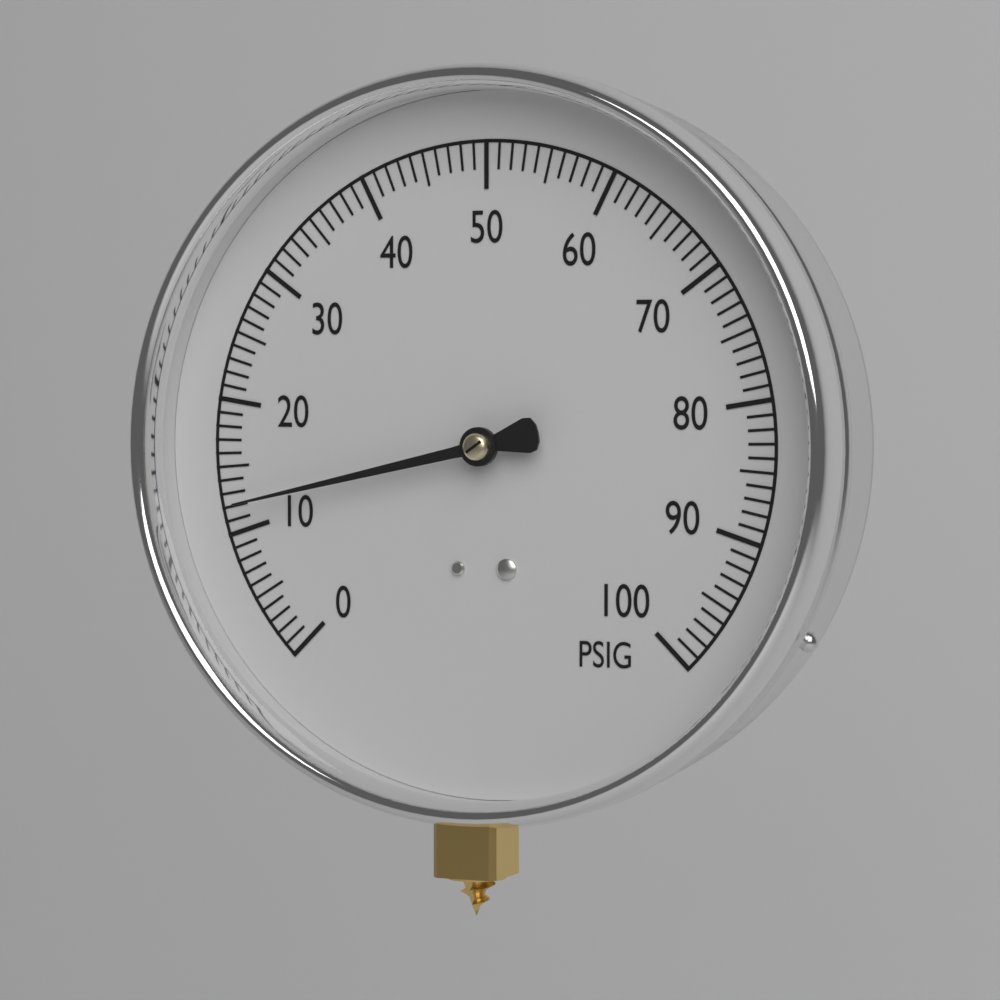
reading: 12 PSIG
